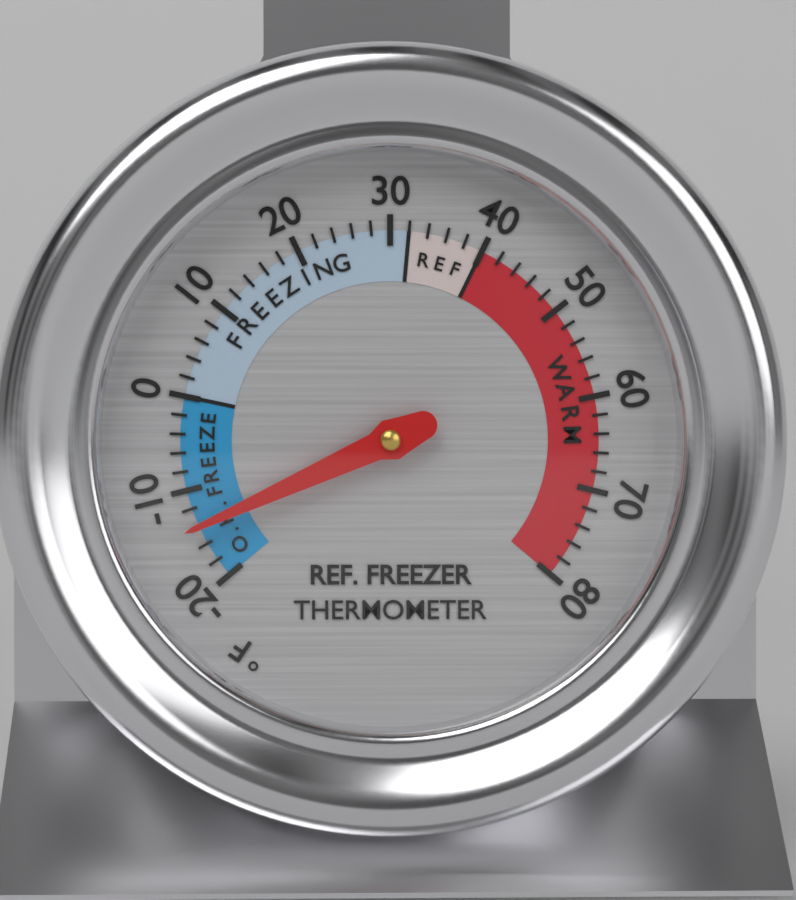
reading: -14 °F
